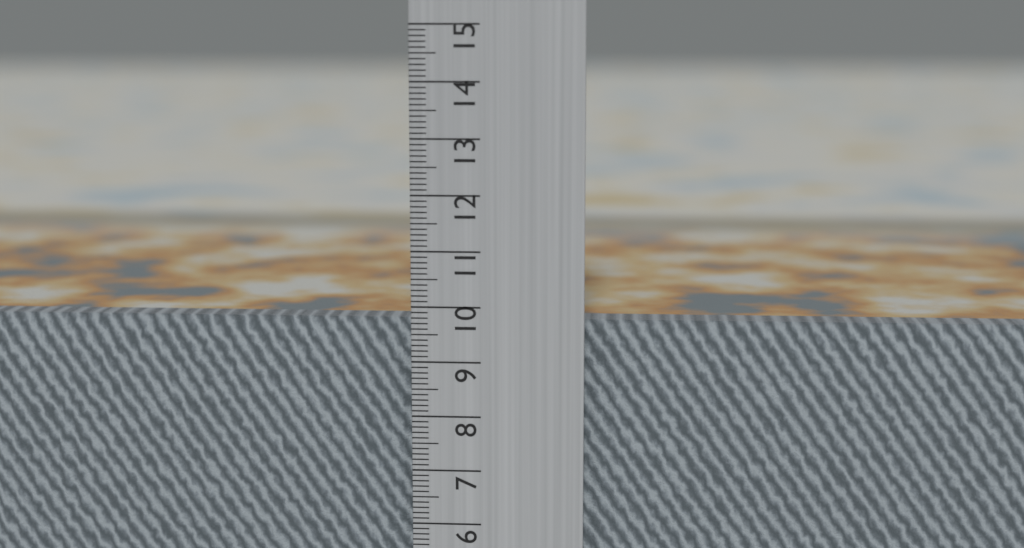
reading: 9.7 cm
